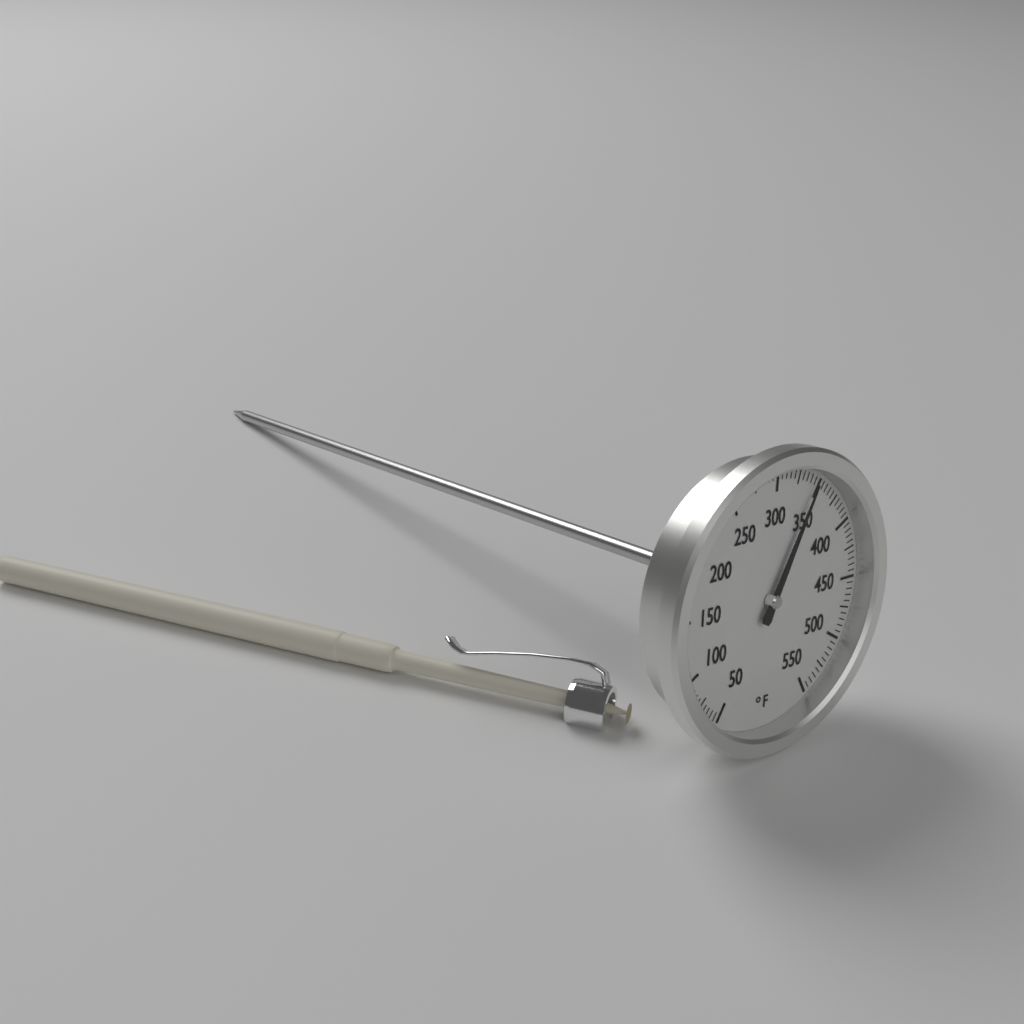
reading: 345 °F
